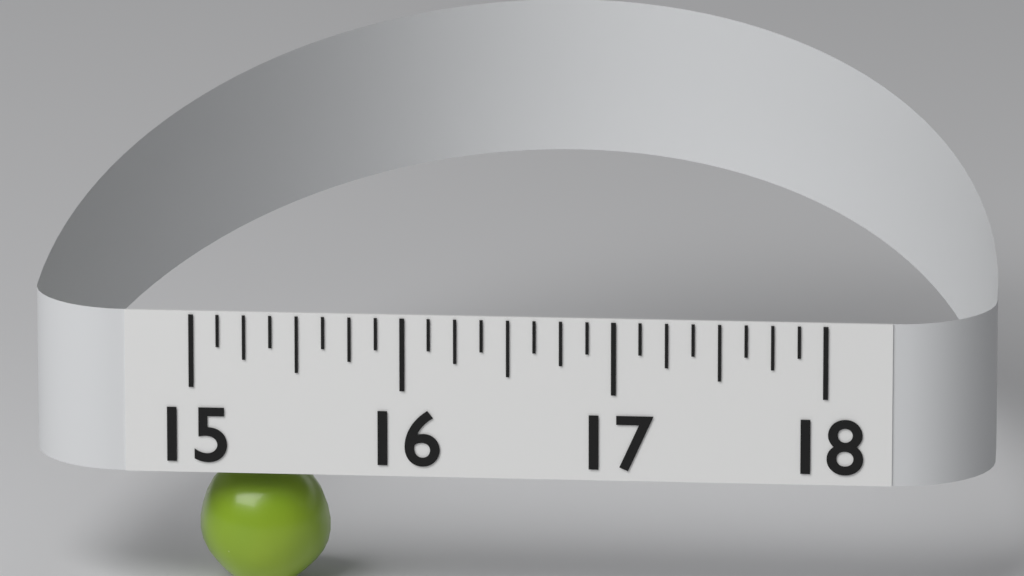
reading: 15.625 (no unit)
